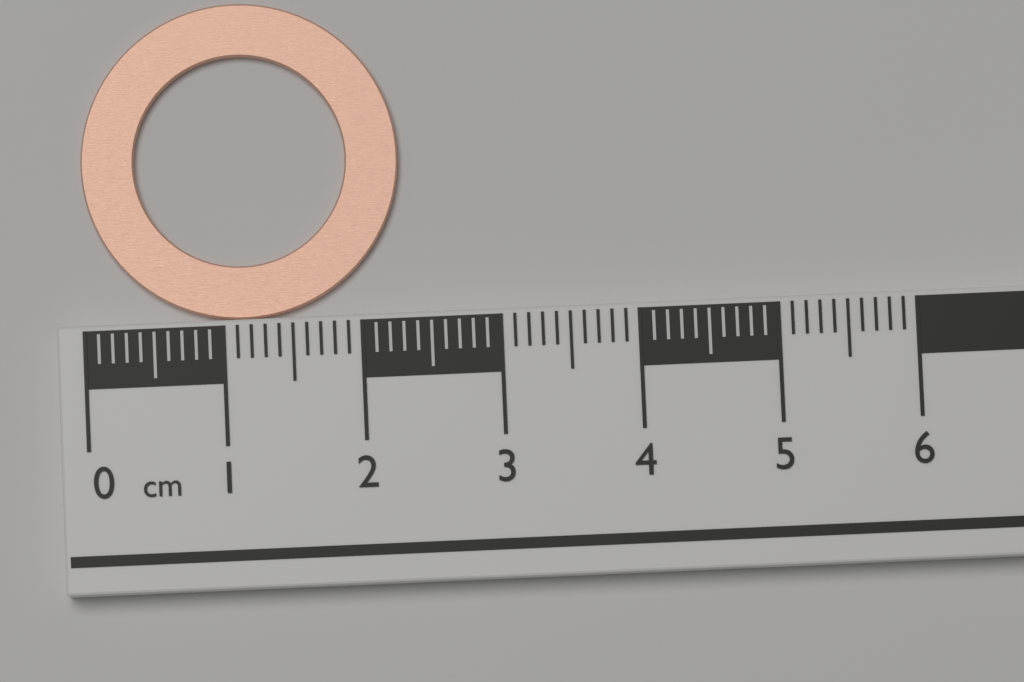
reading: 2.3 cm
